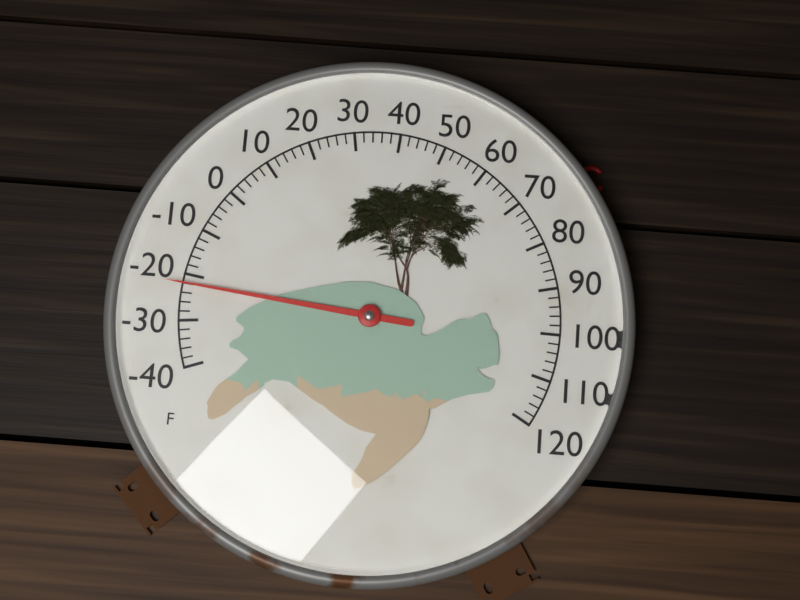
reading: -22 °F
